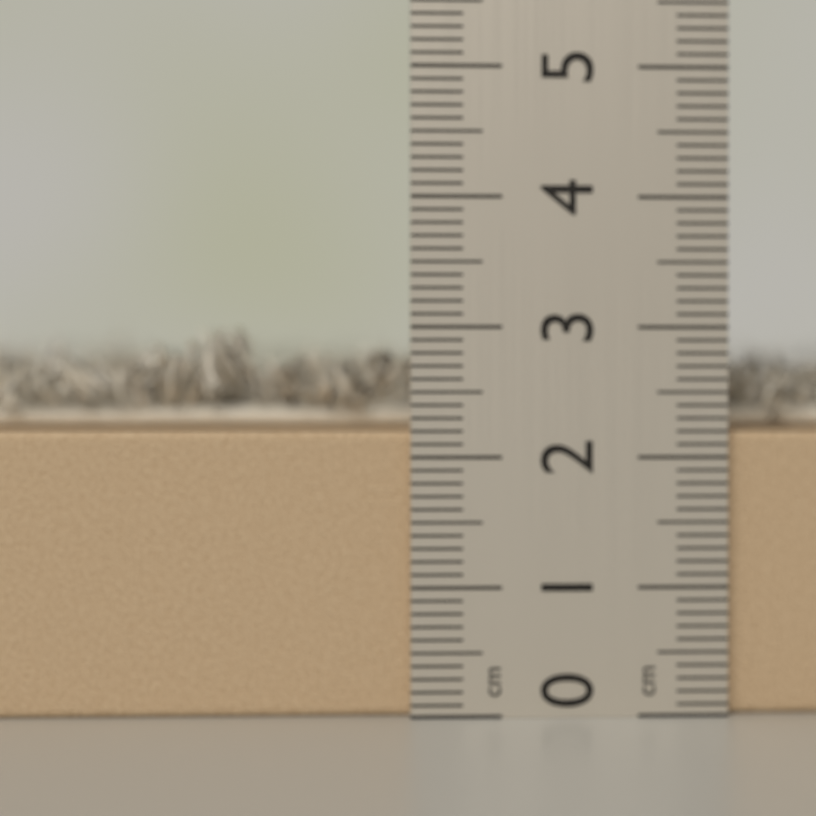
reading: 2.2 cm
